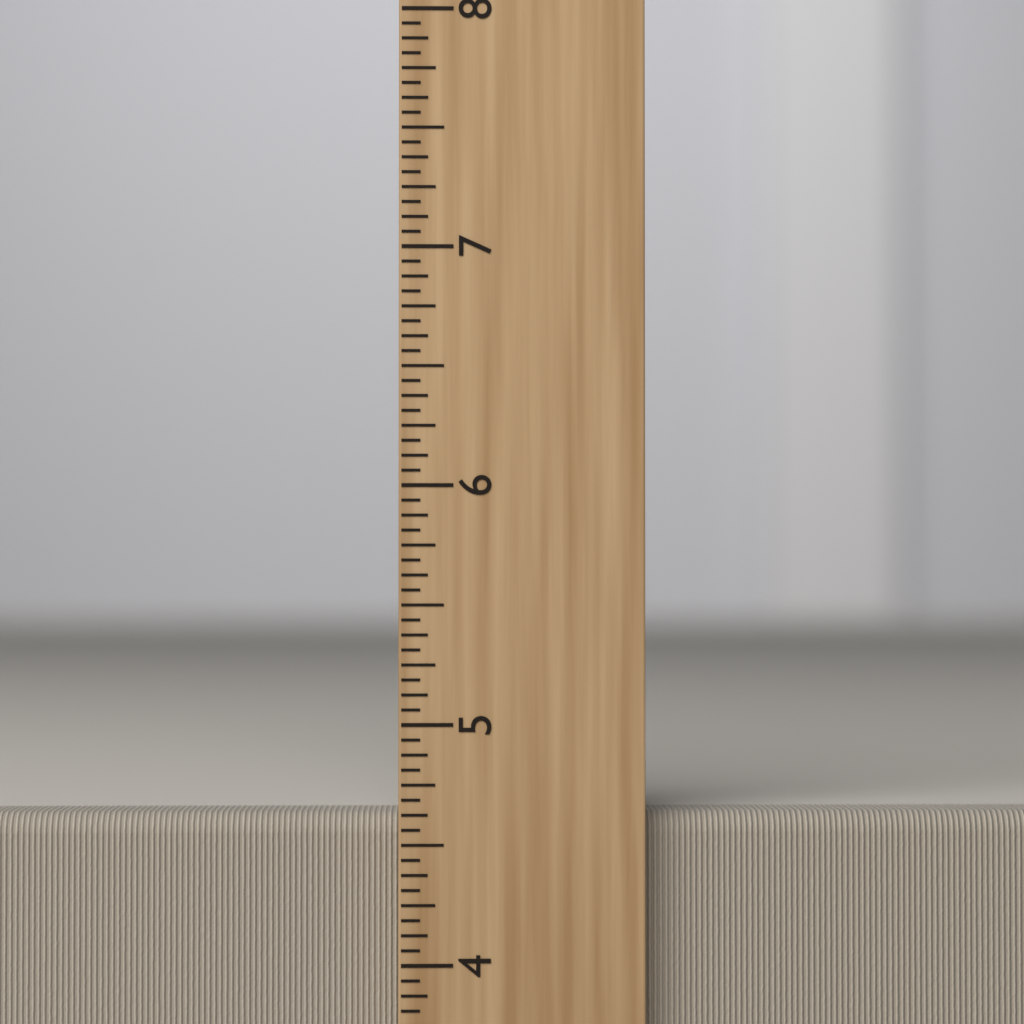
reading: 4.6250 inch
